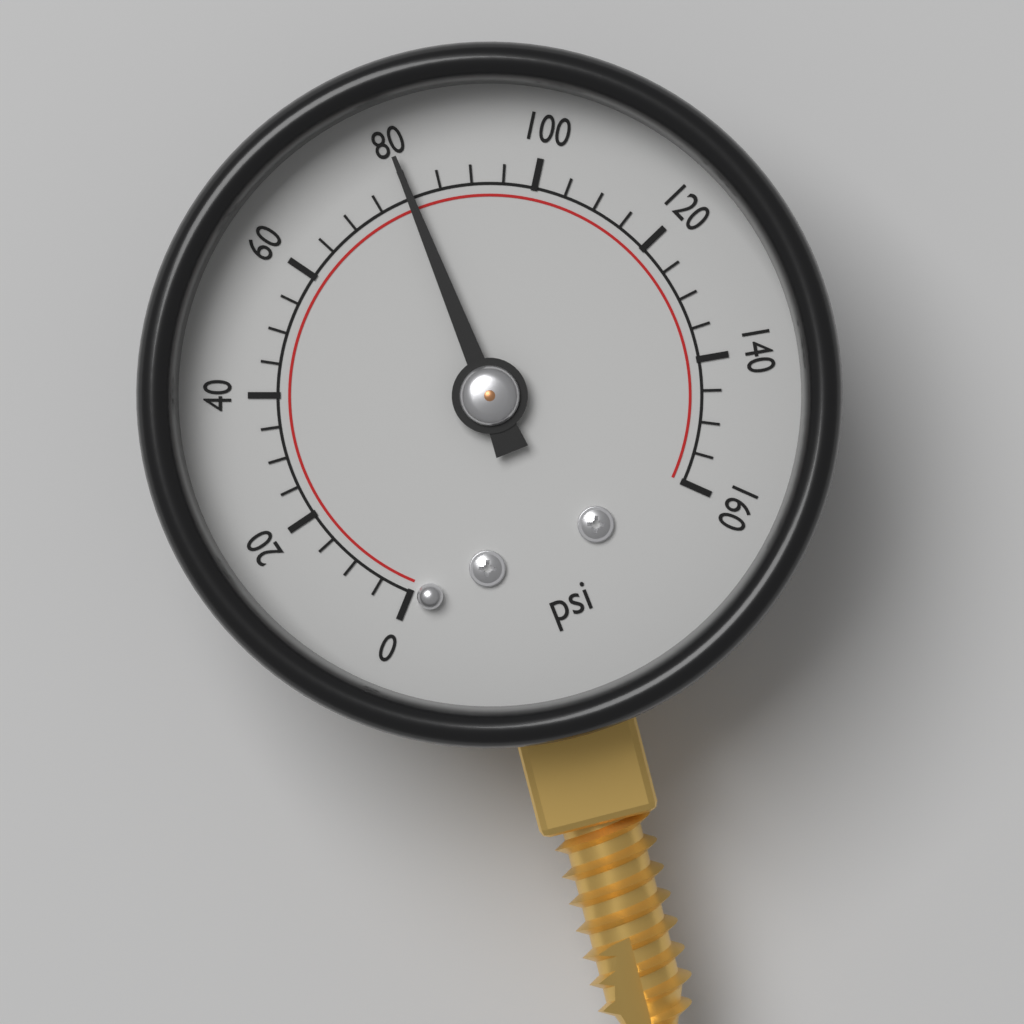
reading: 80 psi
